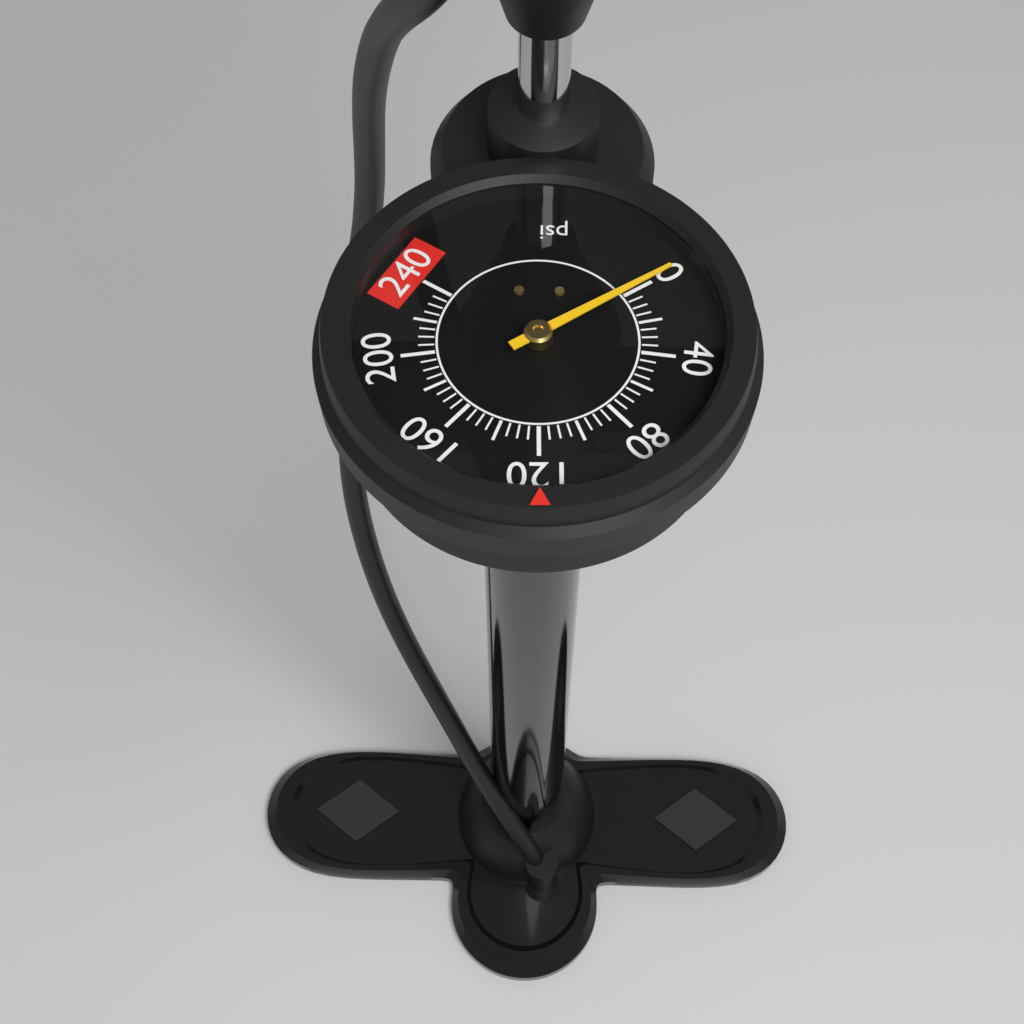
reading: 0 psi
